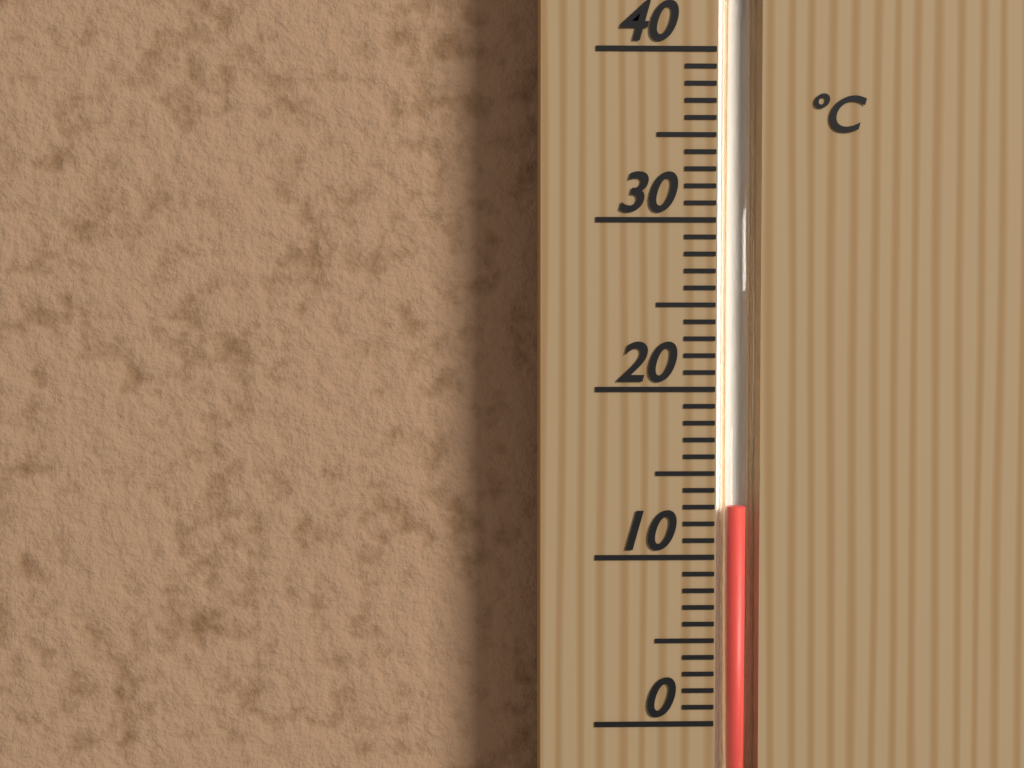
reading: 13 °C
